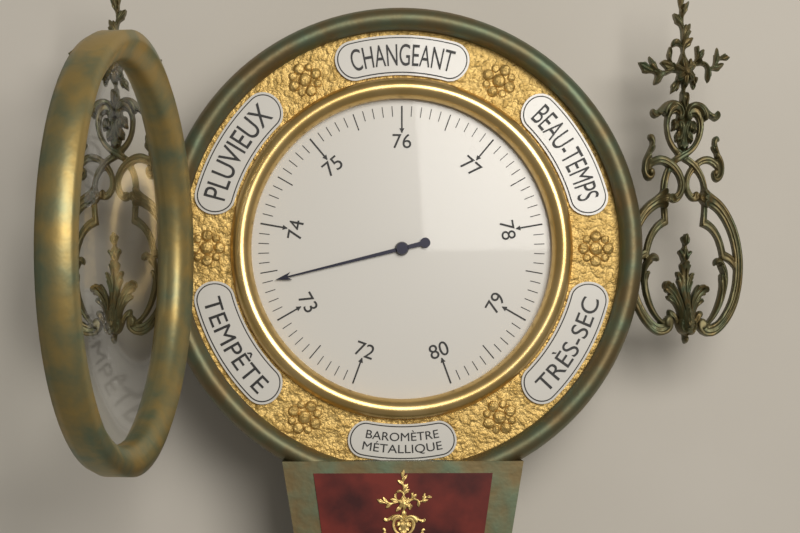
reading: 73.4 (no unit)
